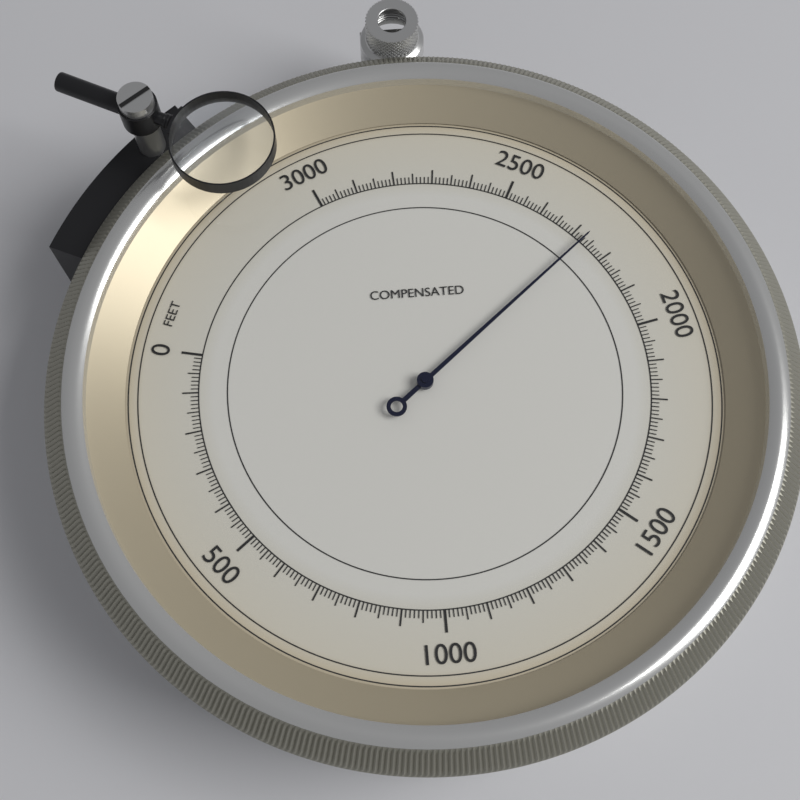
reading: 2270 feet
